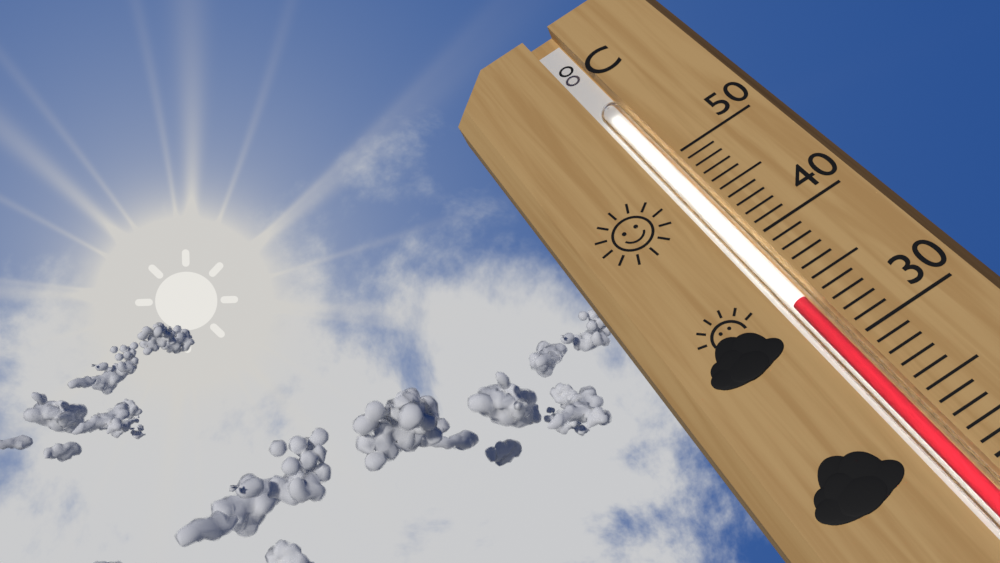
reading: 34 °C
